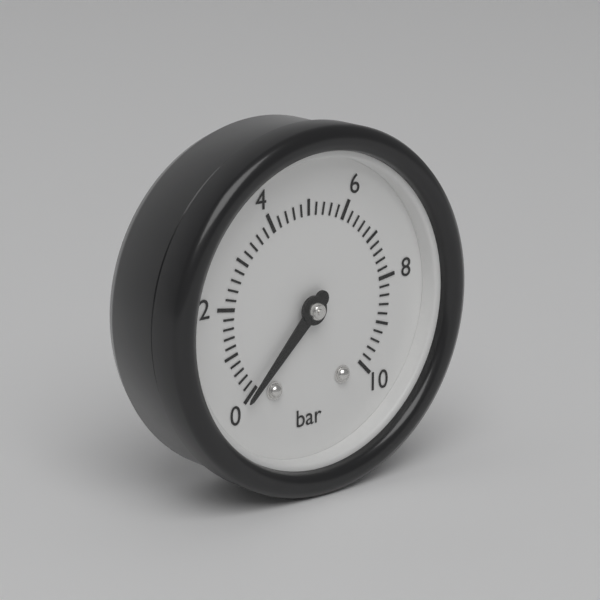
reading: 0.0 bar
